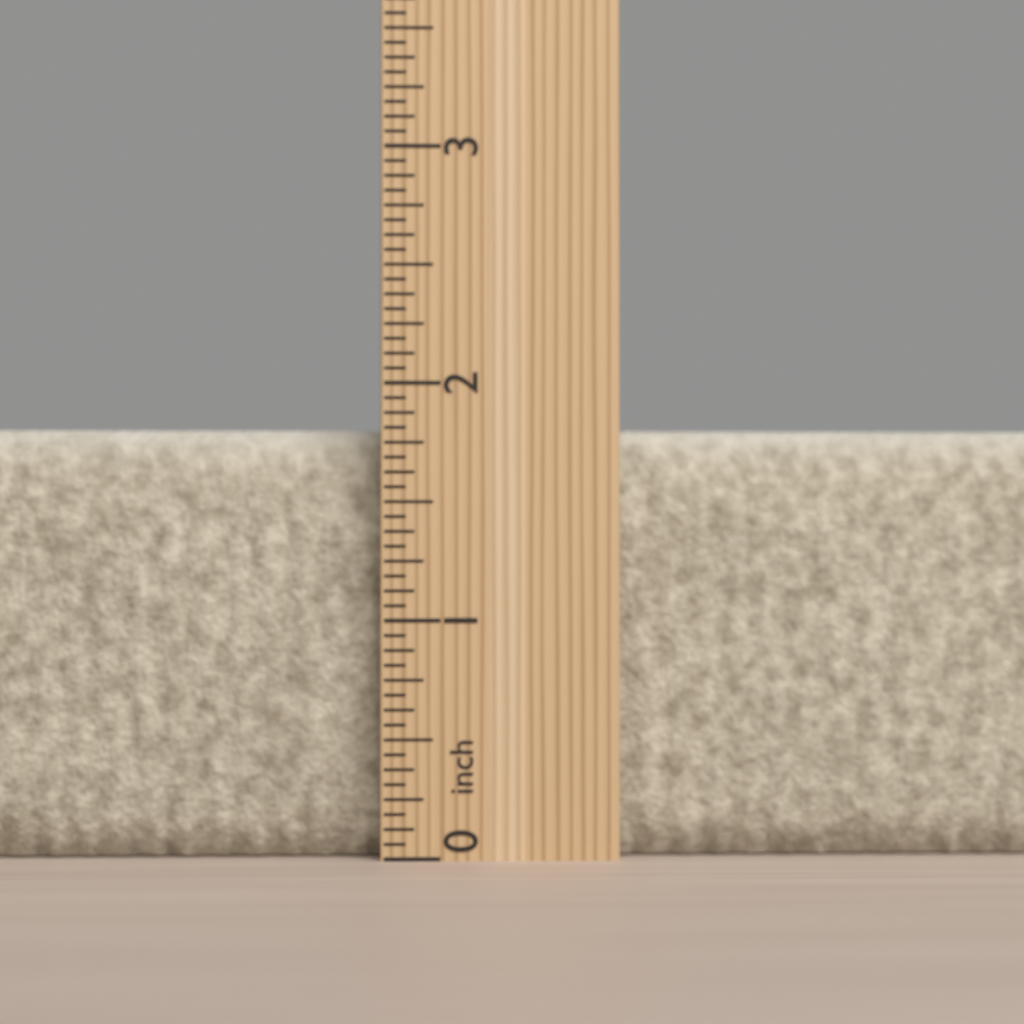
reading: 1.8125 inch
